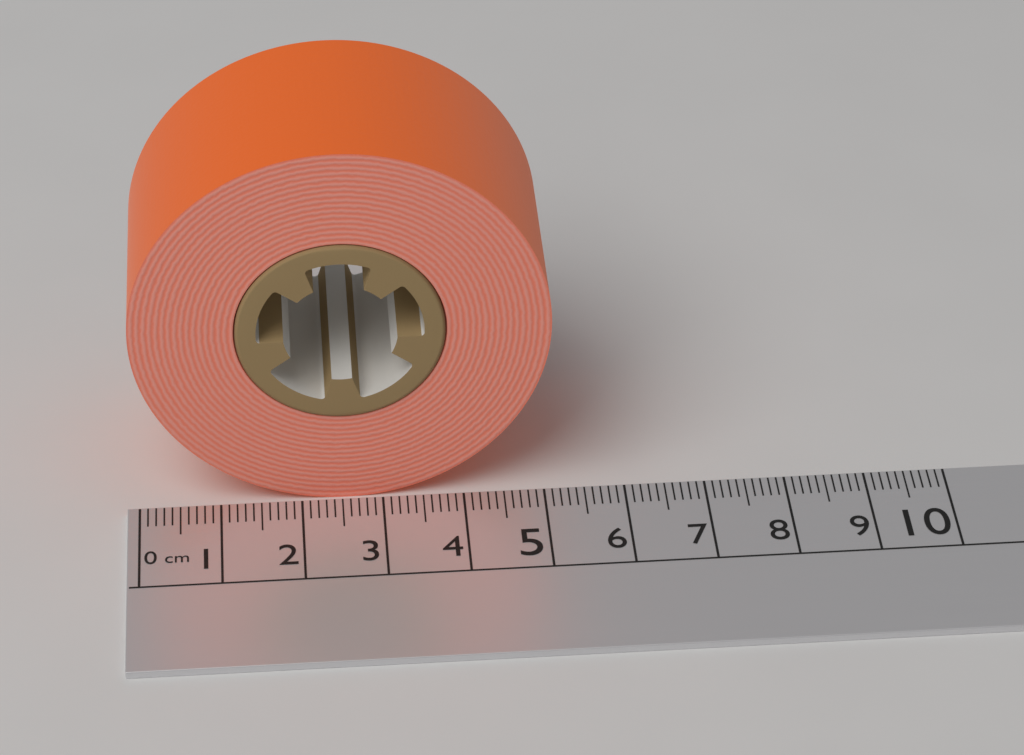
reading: 5.1 cm
